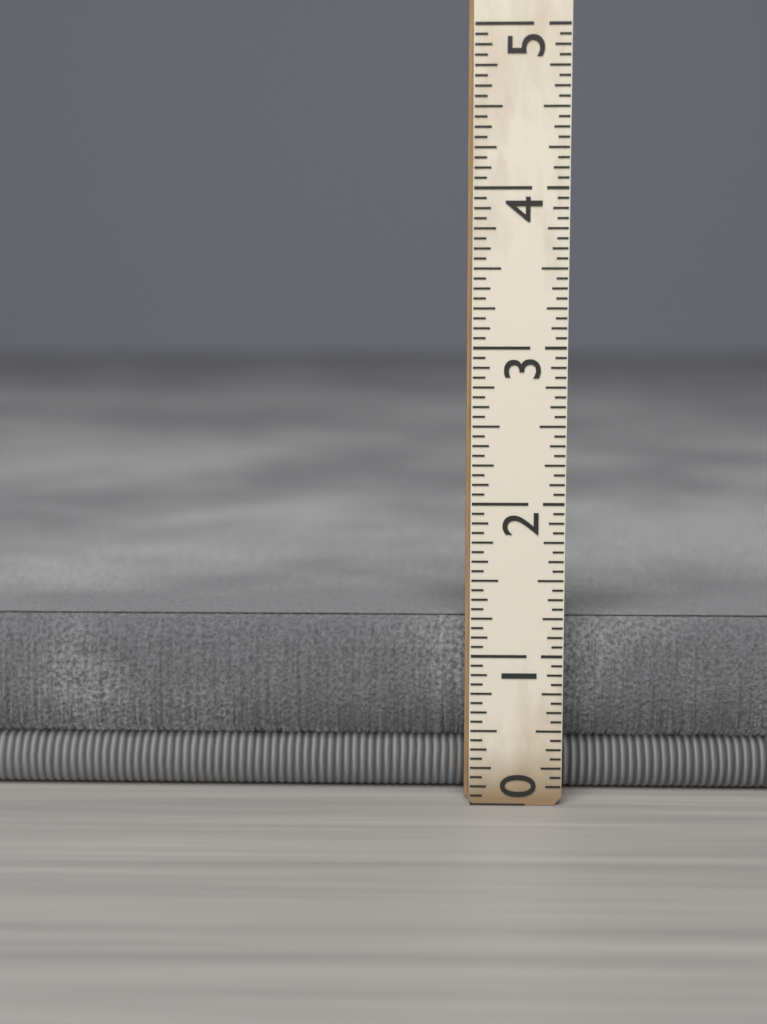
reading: 1.1875 (no unit)
